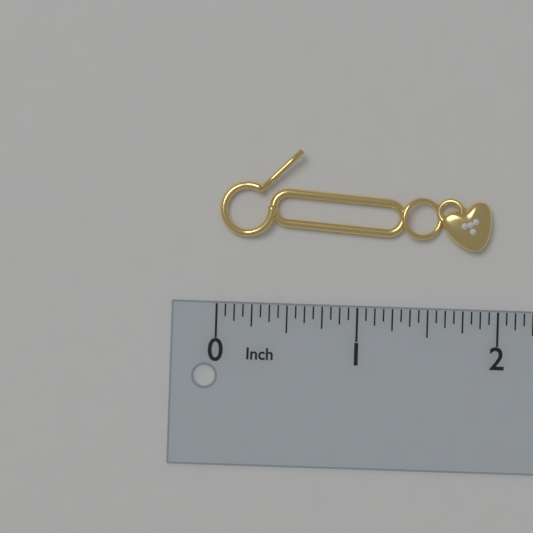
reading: 1.9375 in
